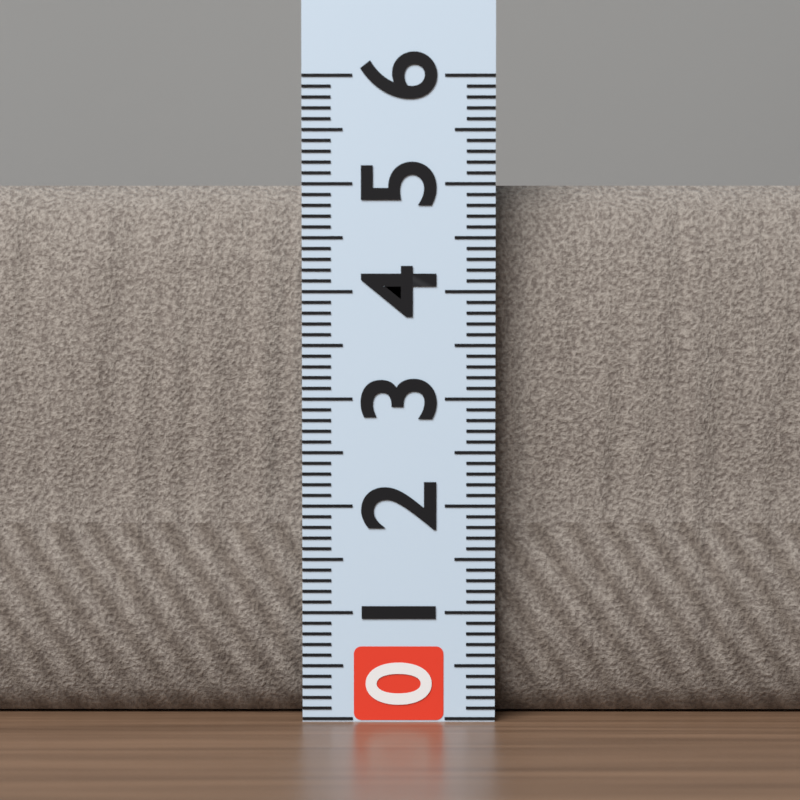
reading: 5.0 (no unit)
